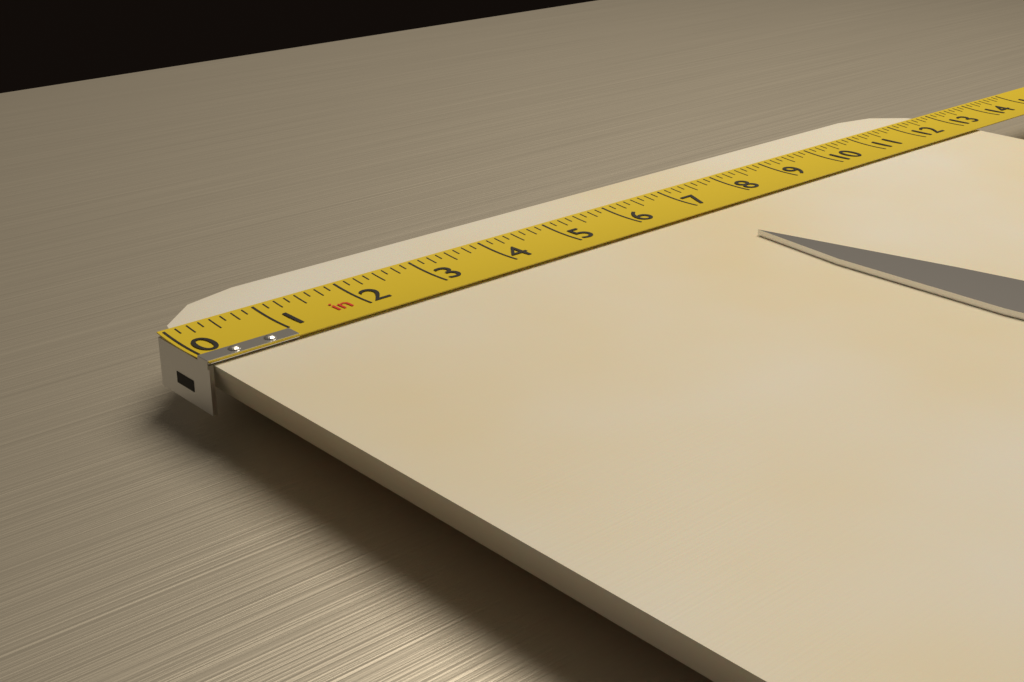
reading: 13.000 in
